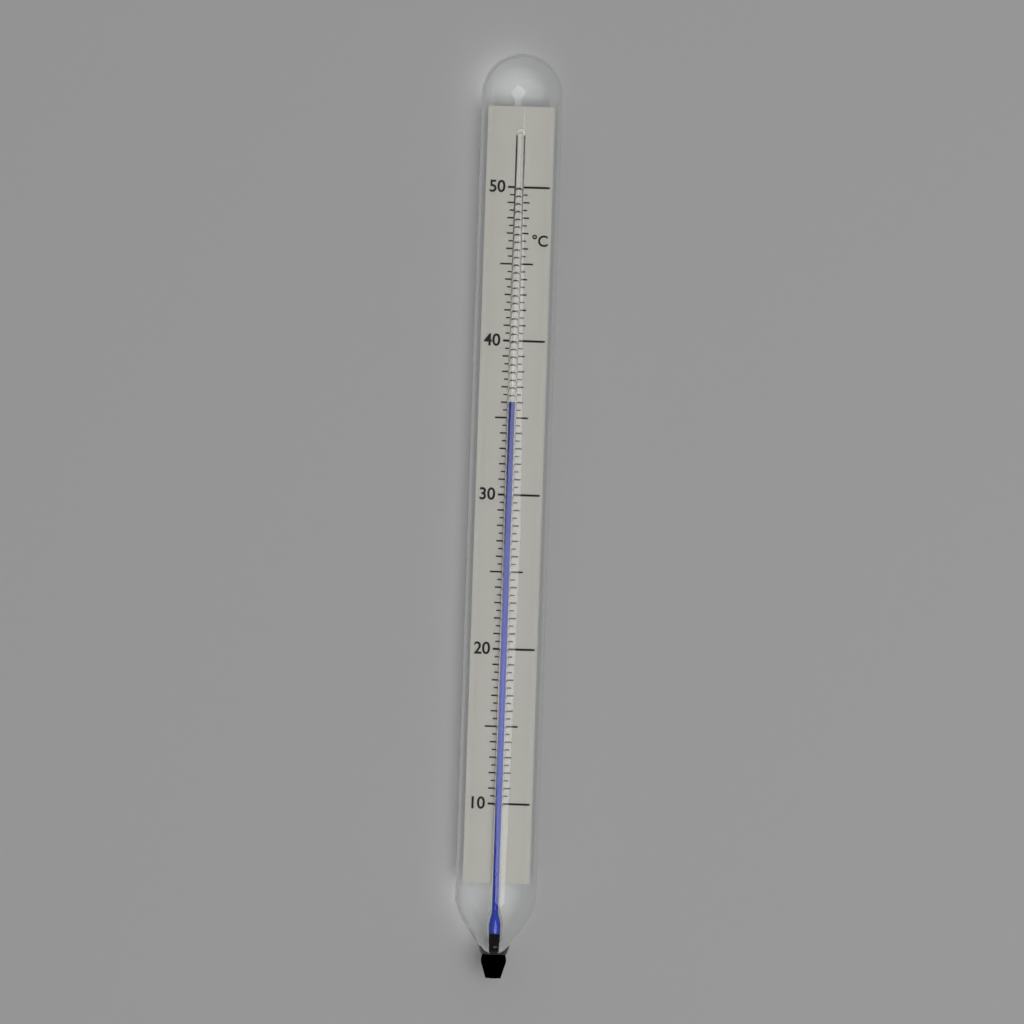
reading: 36.0 °C
